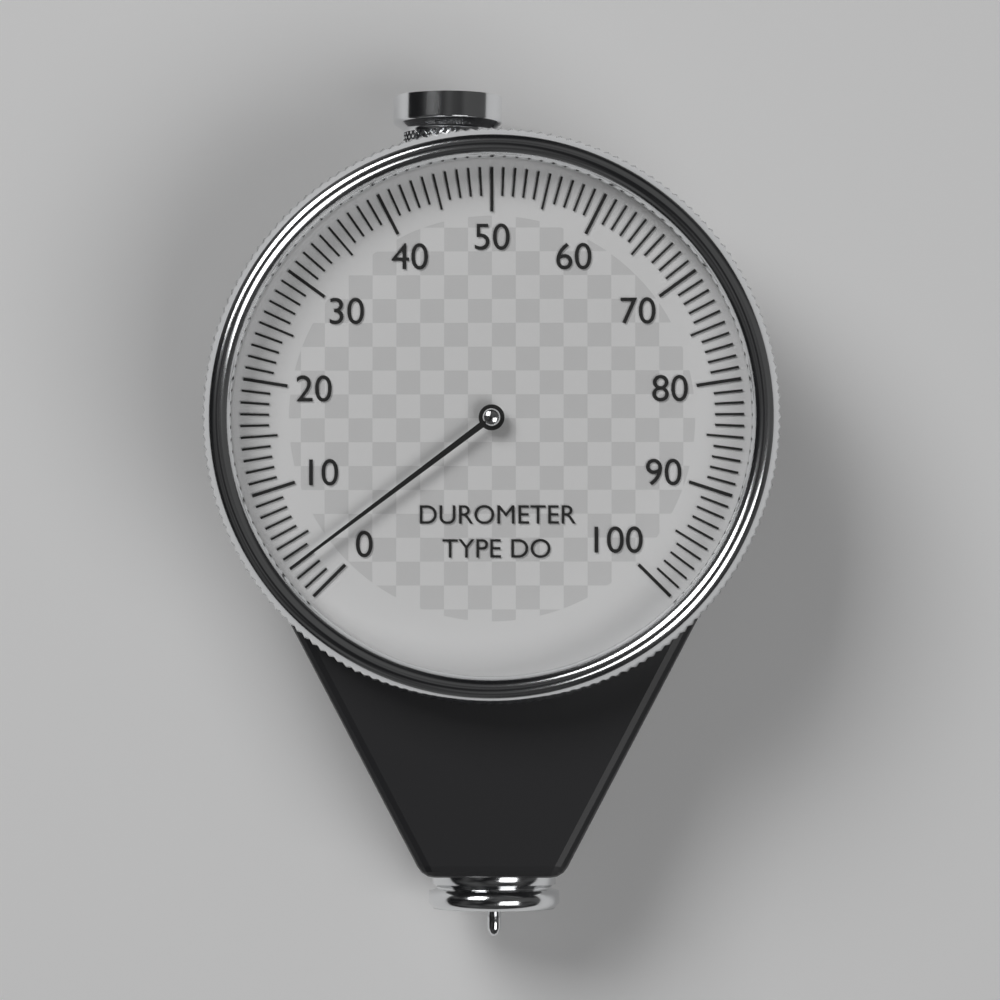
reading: 3 (no unit)
